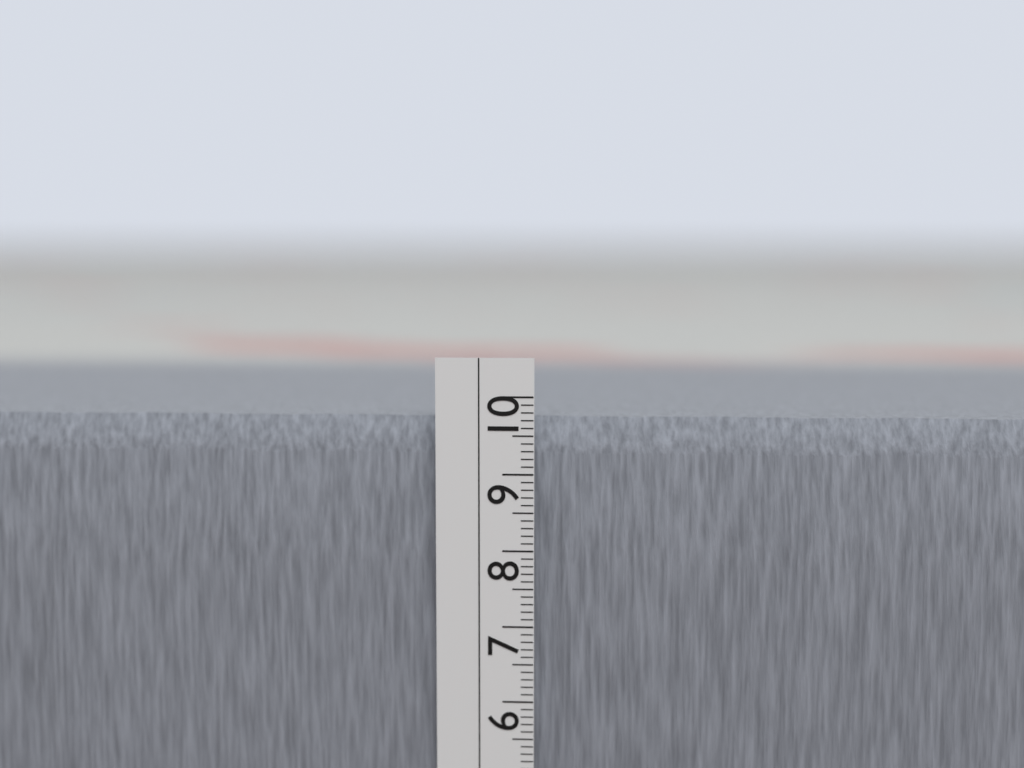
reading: 9.7 cm
